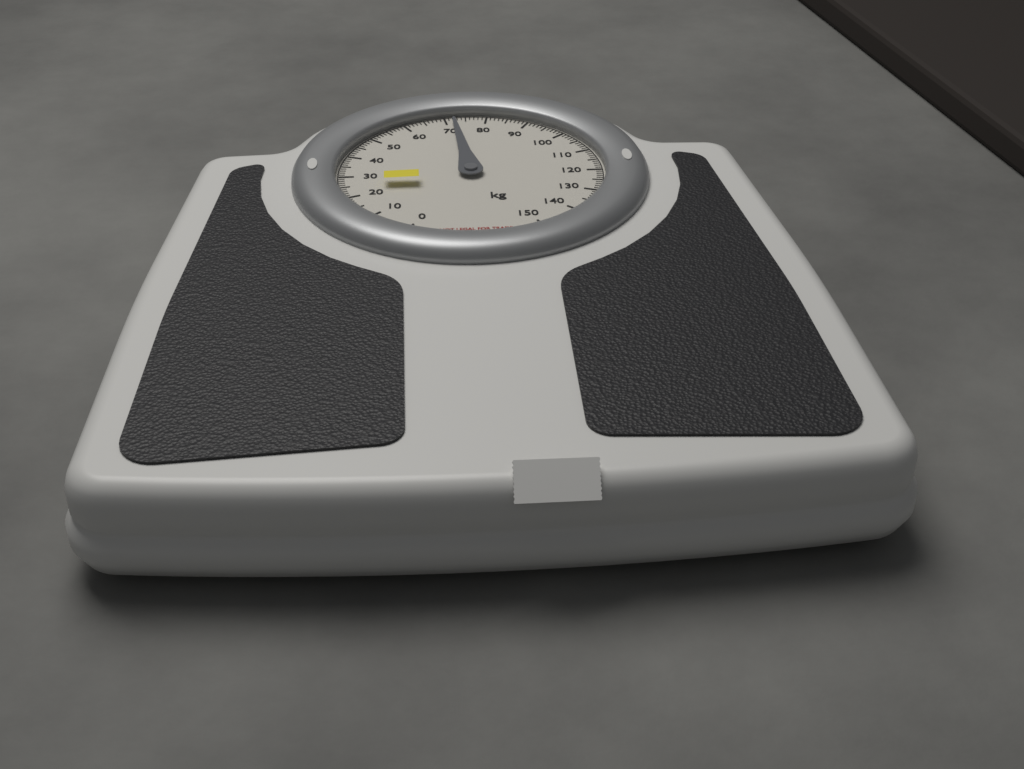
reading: 72 kg
